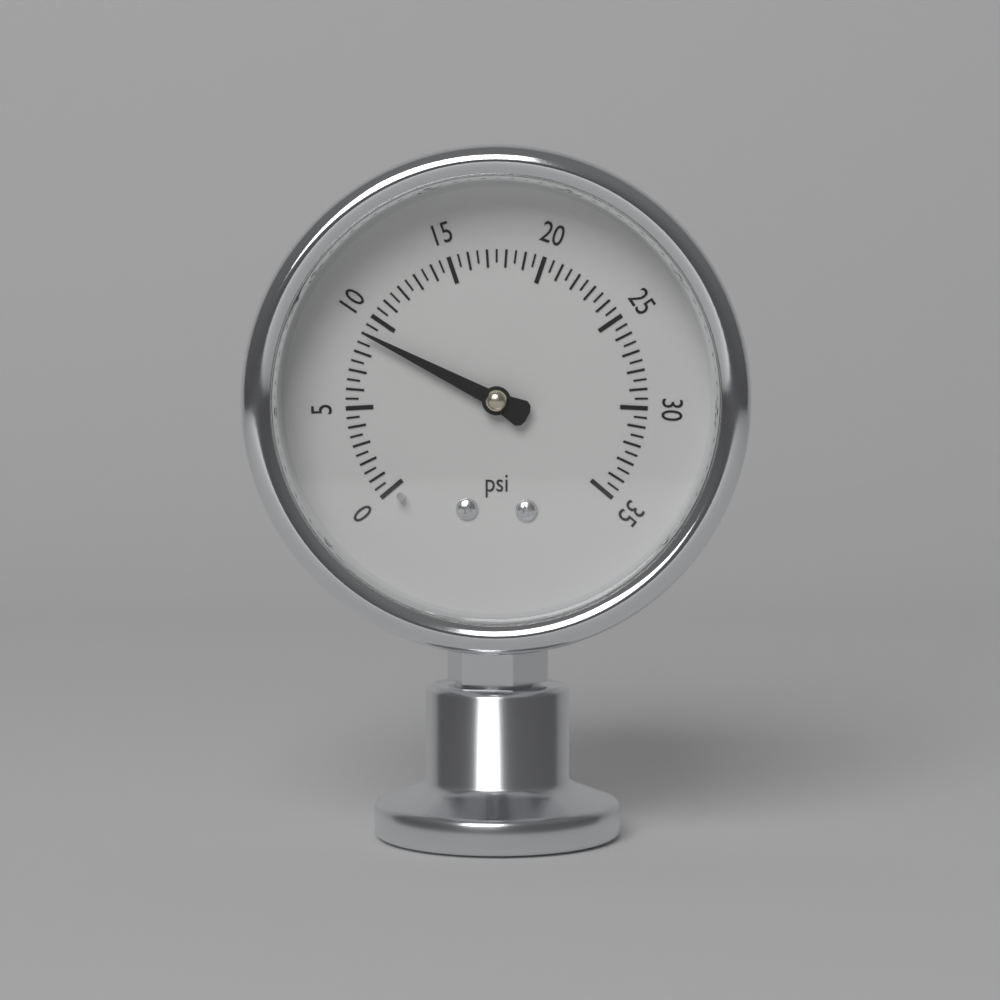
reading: 9.0 psi
